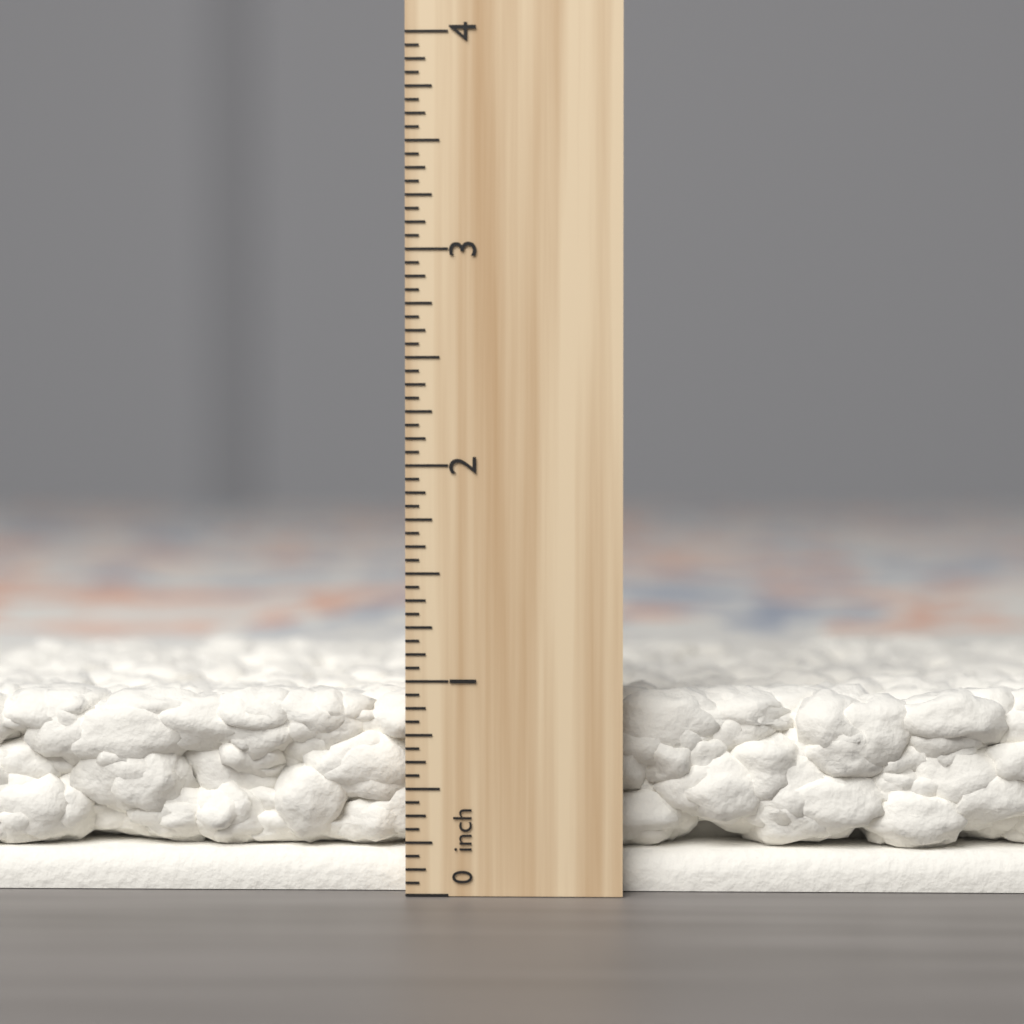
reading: 0.9375 inch
